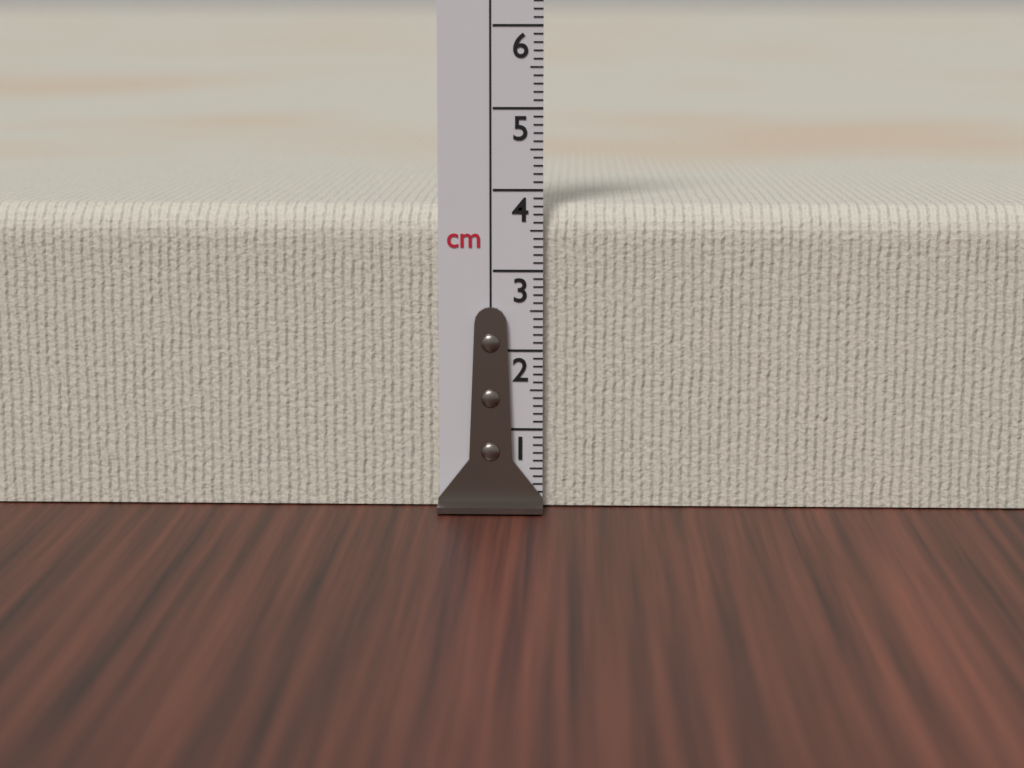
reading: 3.8 cm
